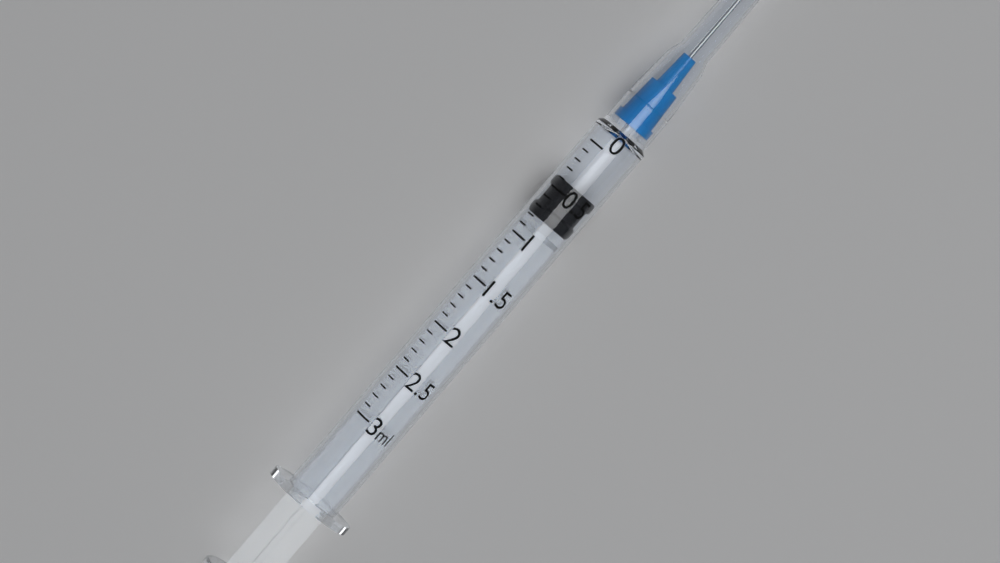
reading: 0.4 ml
